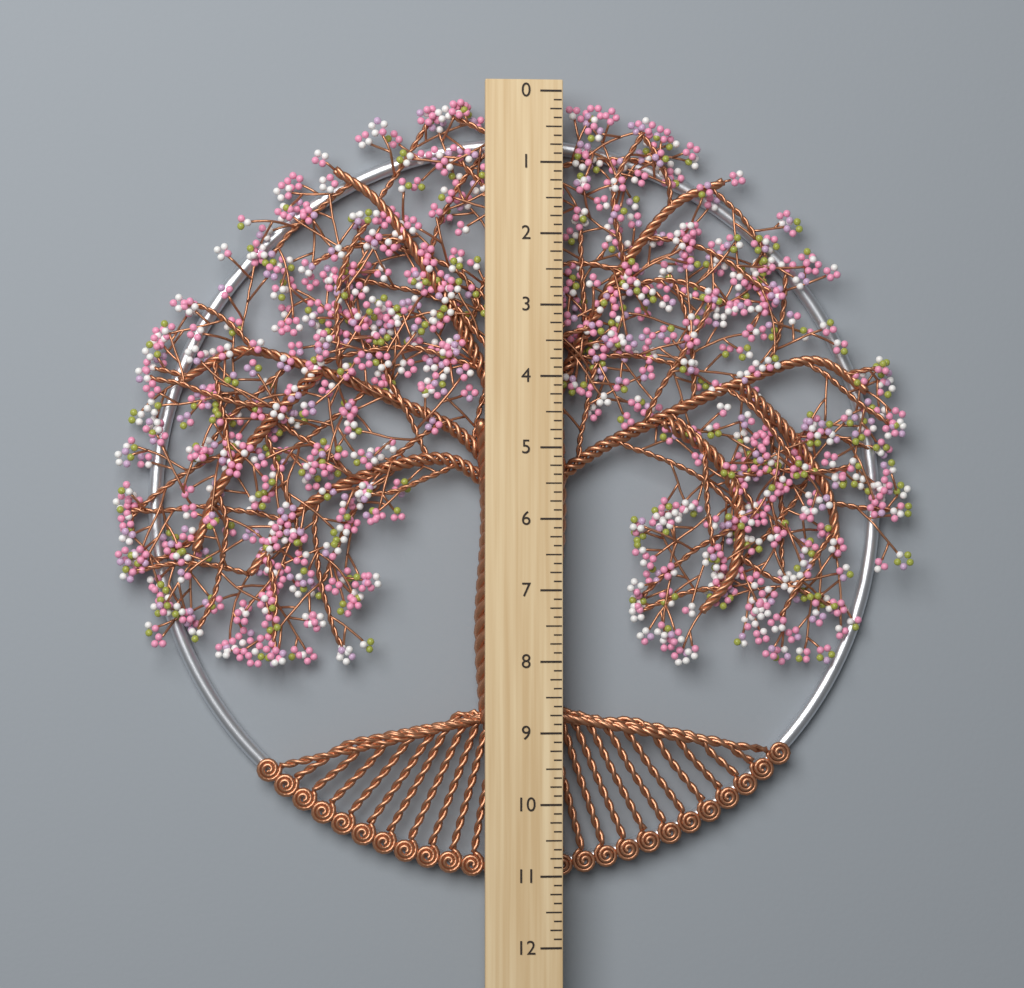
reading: 11.125 (no unit)
